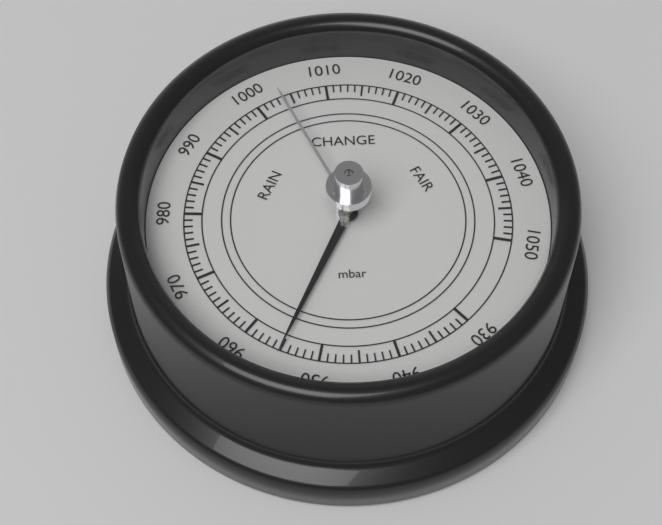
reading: 955 mbar
